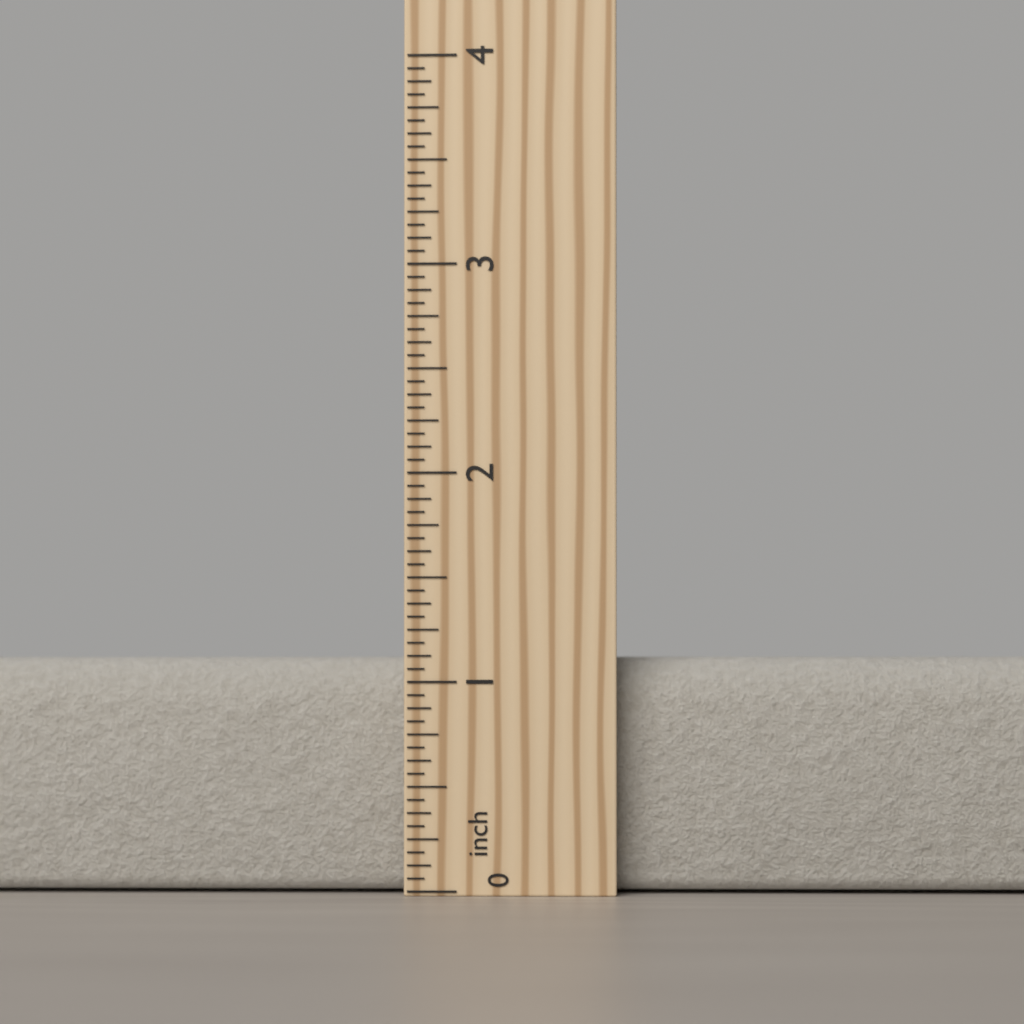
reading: 1.1250 inch
